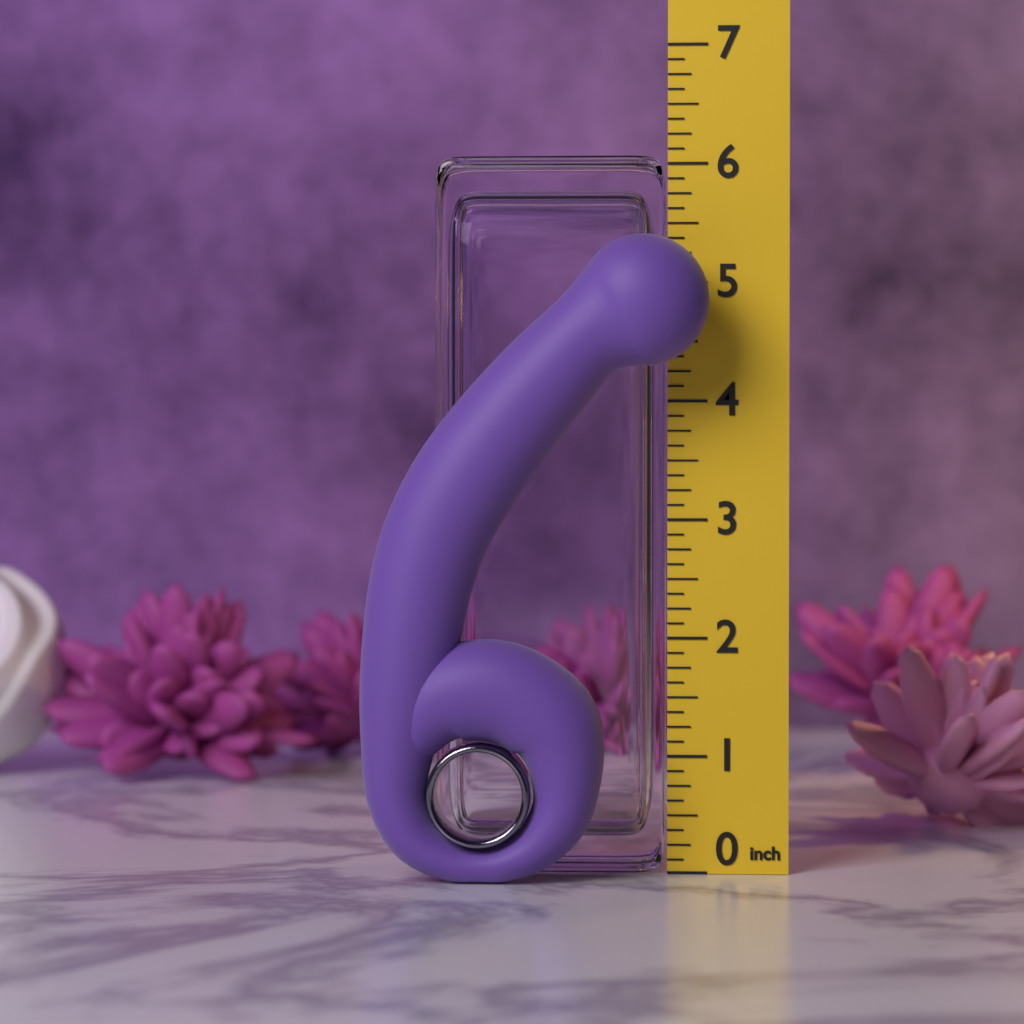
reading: 5.375 in
